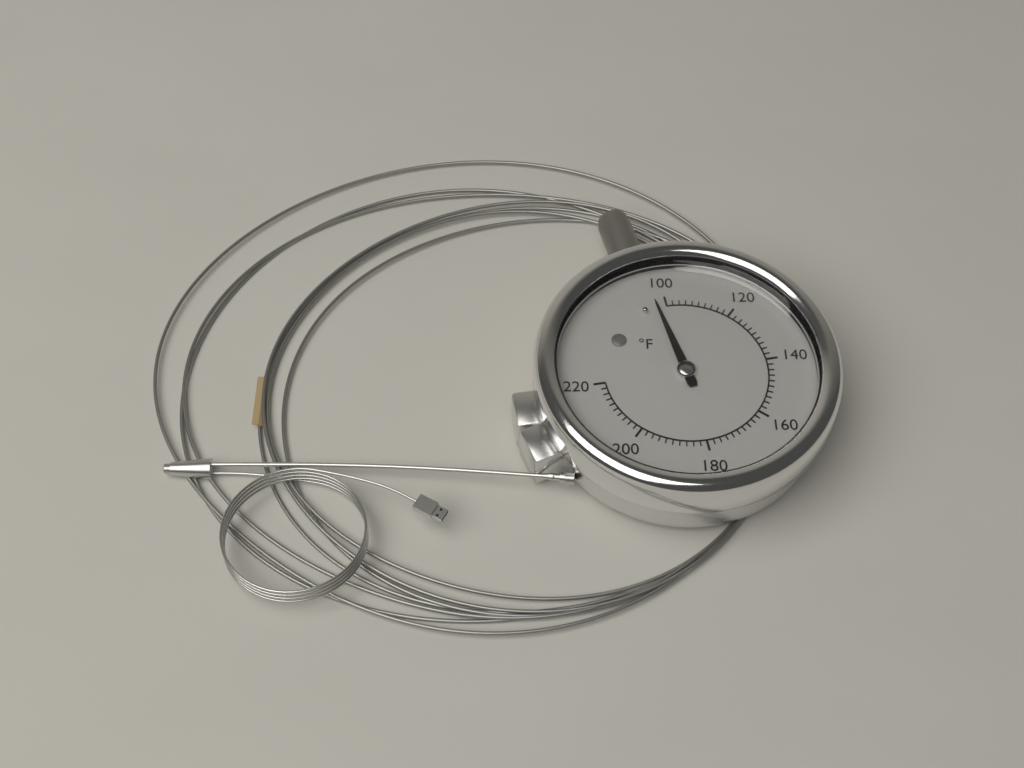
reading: 97 °F
